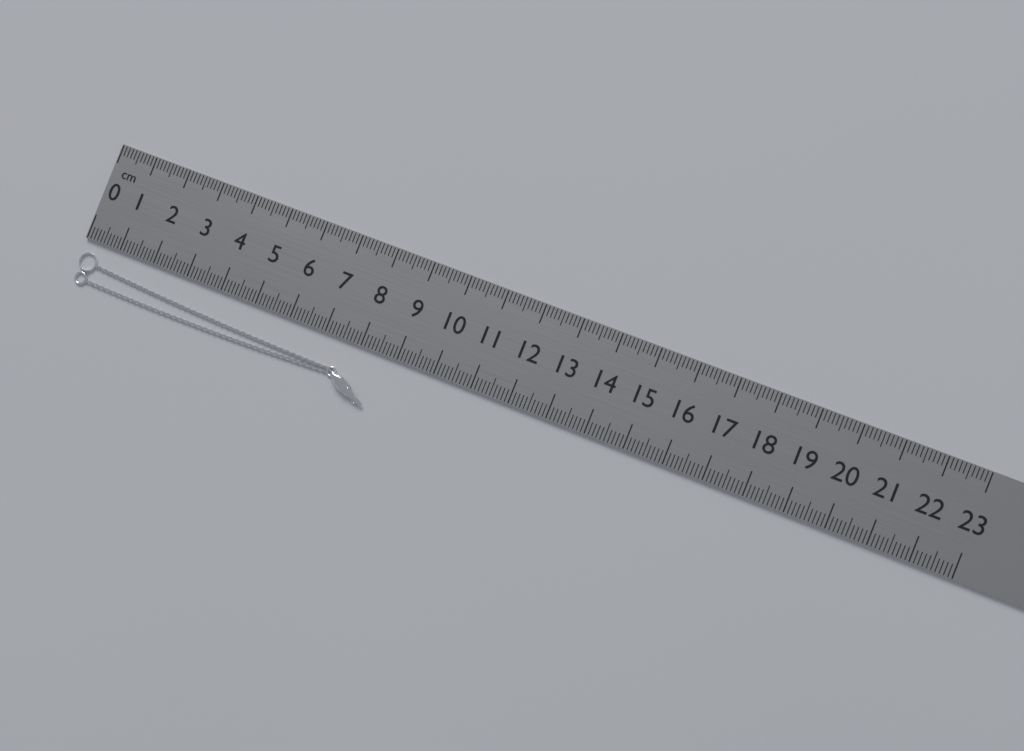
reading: 8.6 cm
